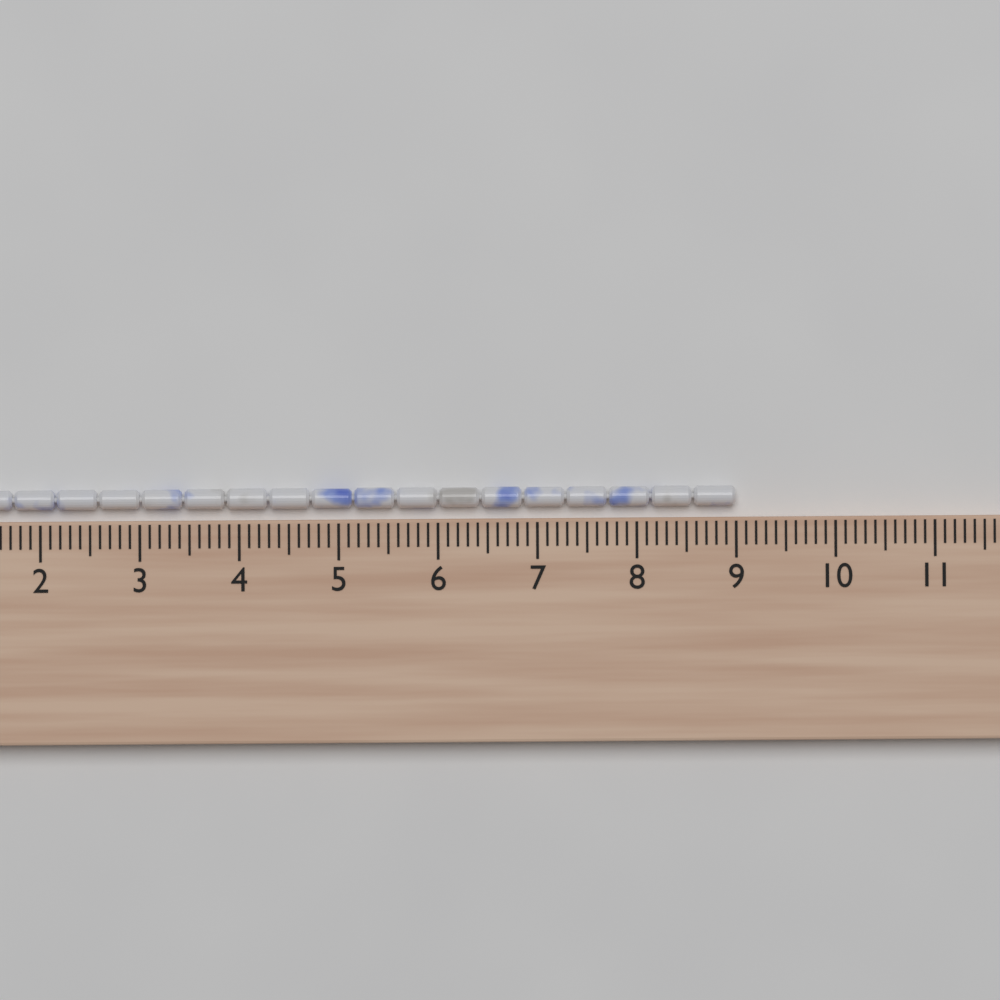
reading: 9.0 cm
